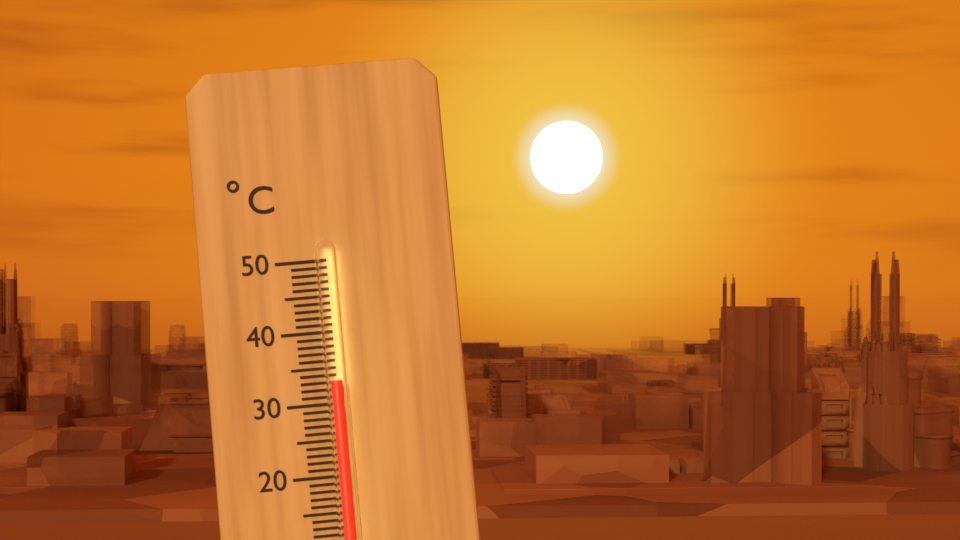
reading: 33 °C
